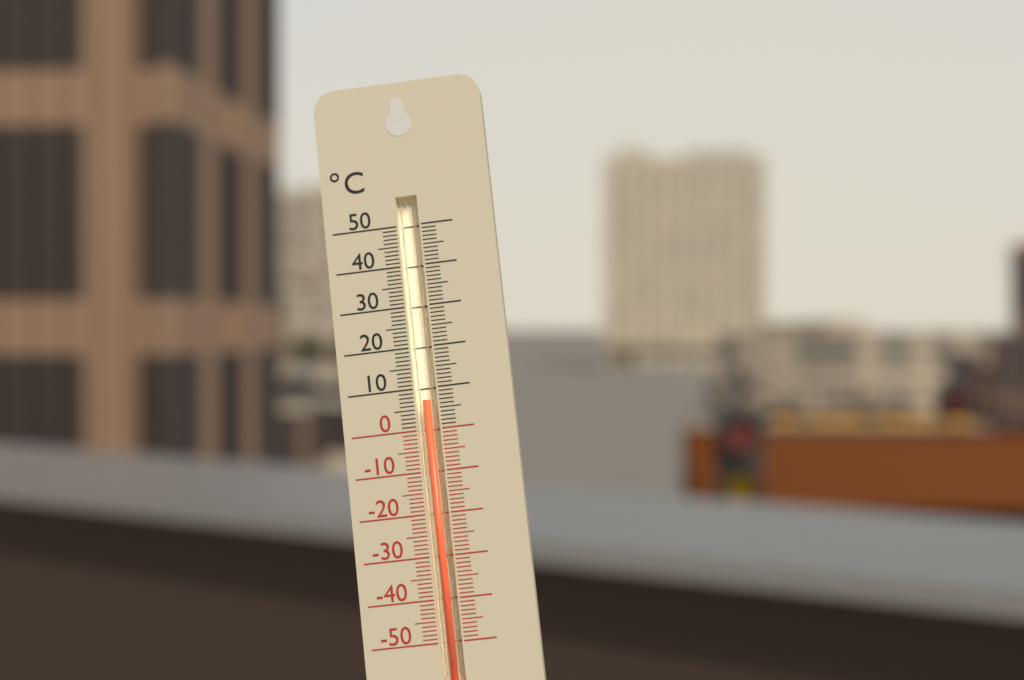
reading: 7 °C
